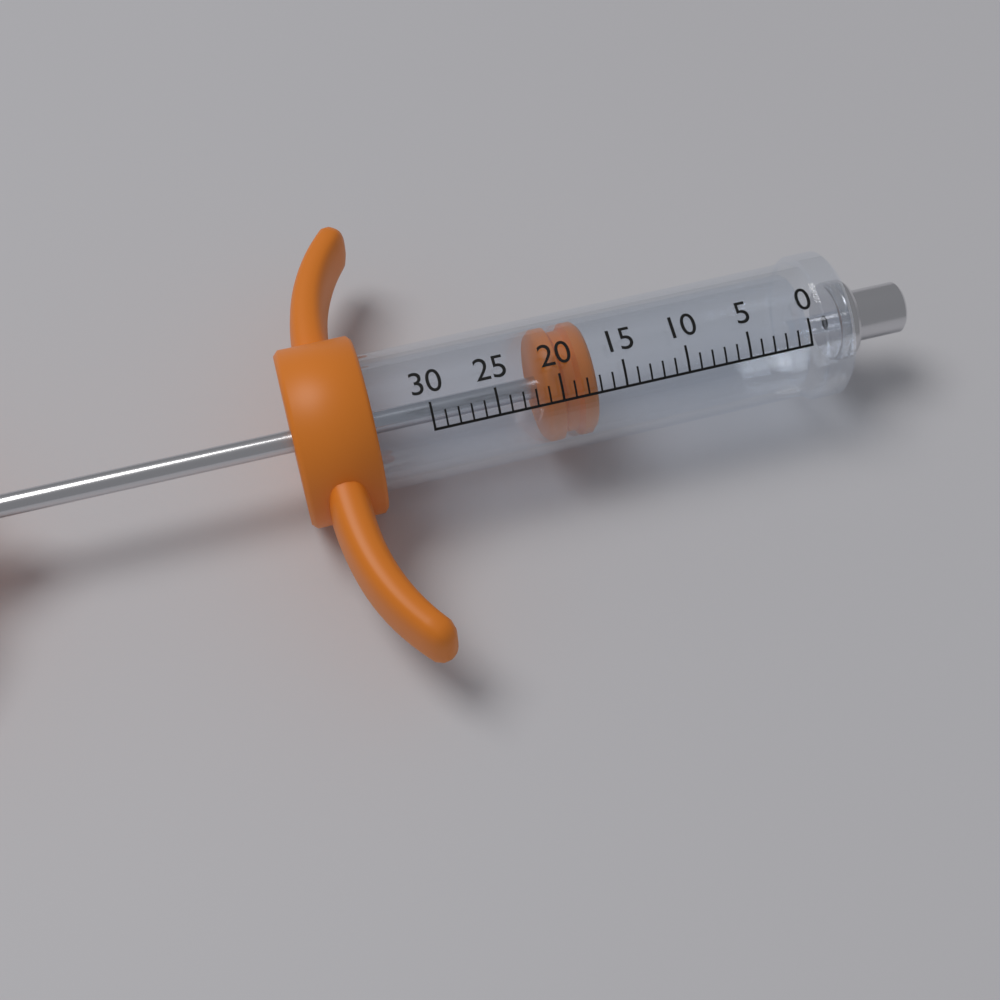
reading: 17 (no unit)
